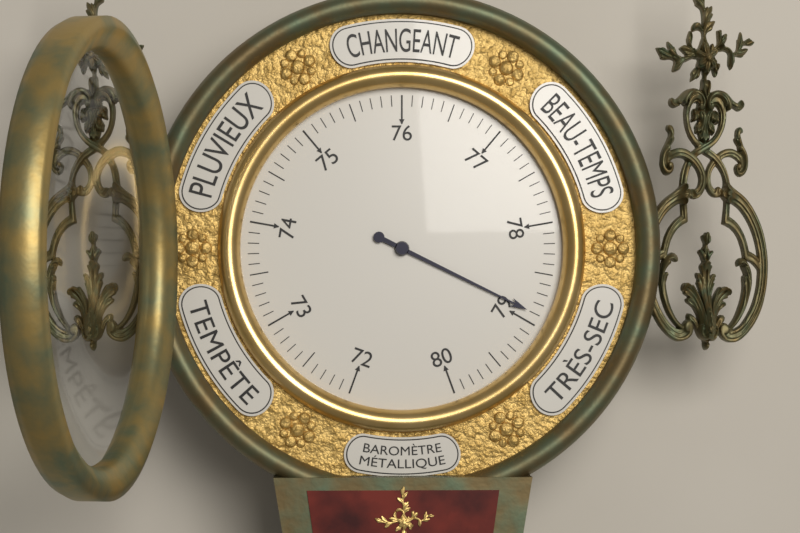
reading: 78.9 (no unit)
